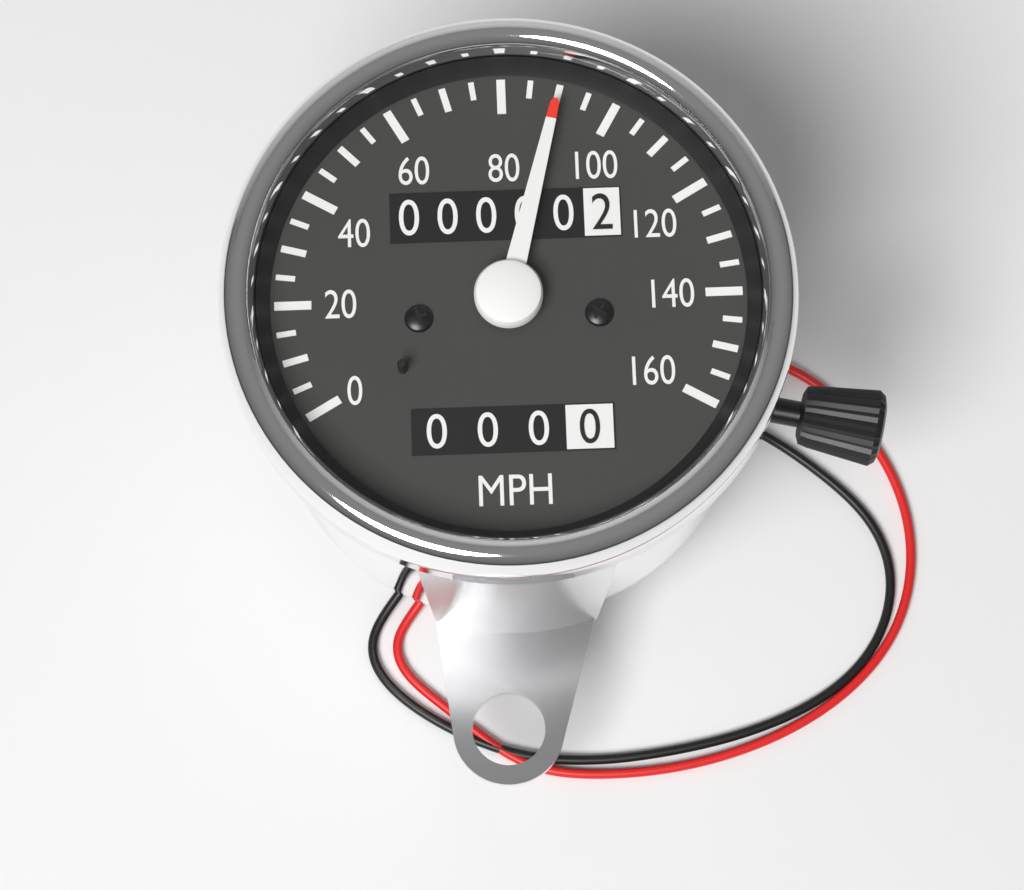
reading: 90 mph
